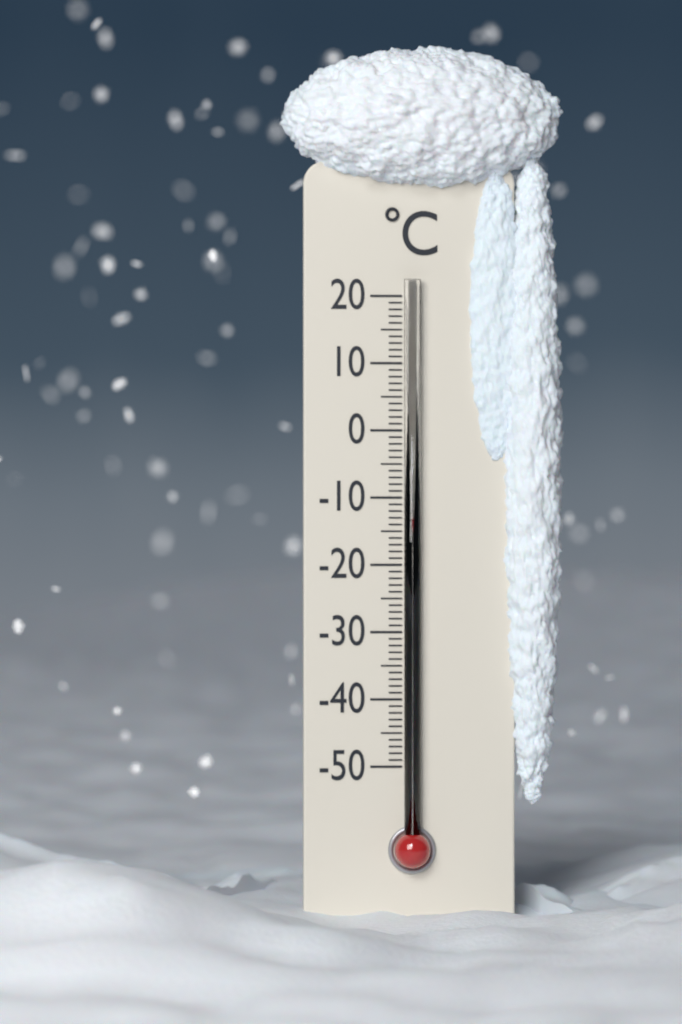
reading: -13 °C
